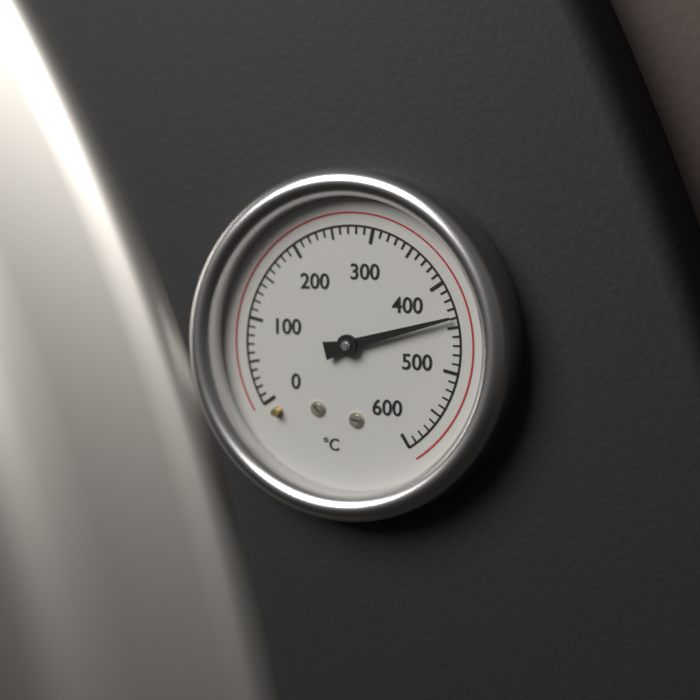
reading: 440 °C
